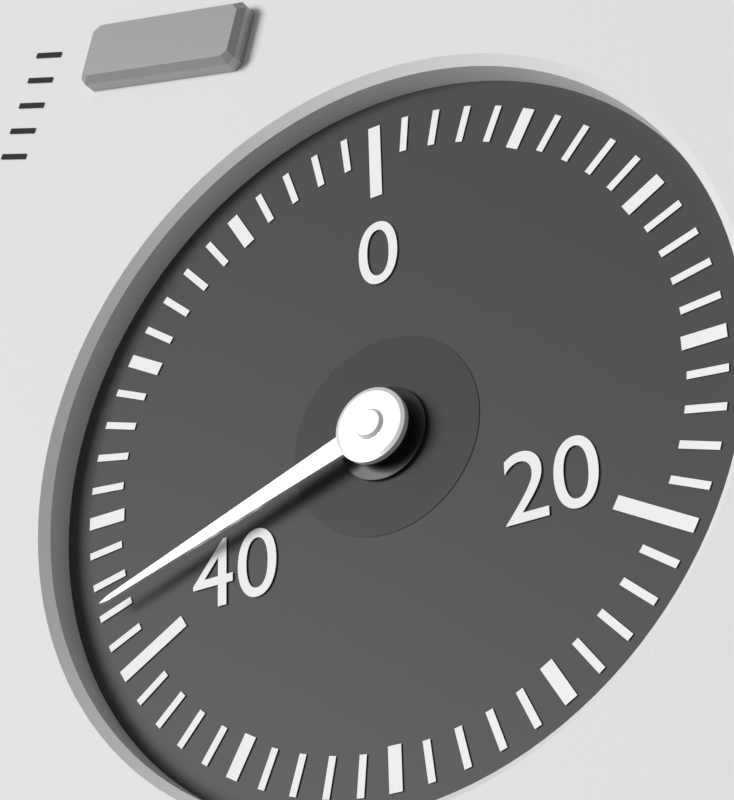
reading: 42 (no unit)
